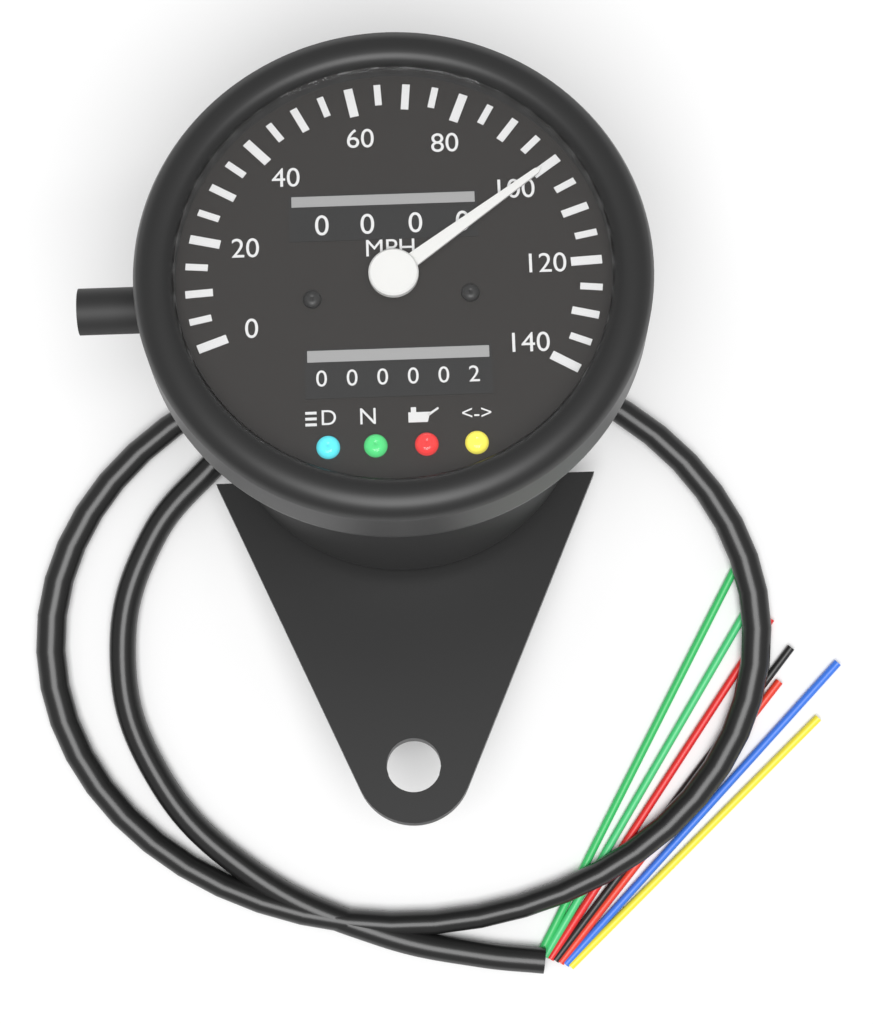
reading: 100 MPH
